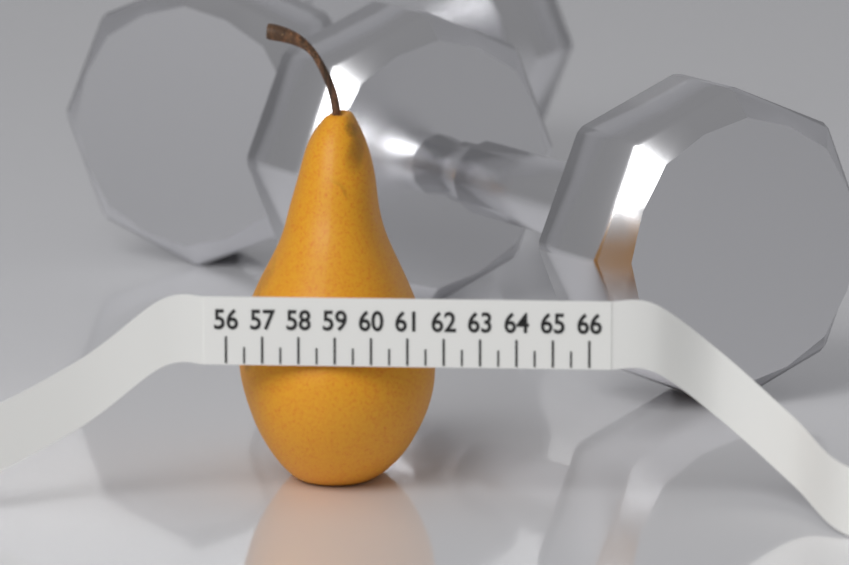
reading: 61.5 (no unit)
